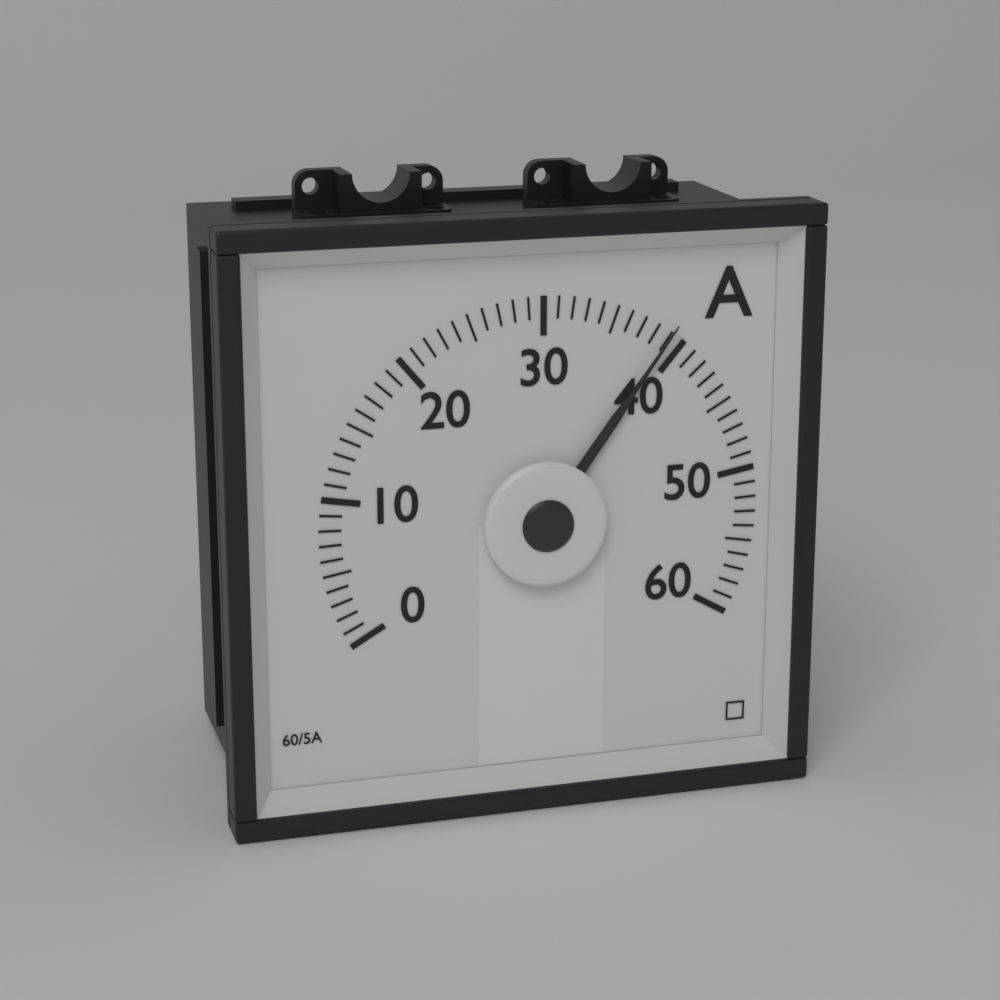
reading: 39 A
